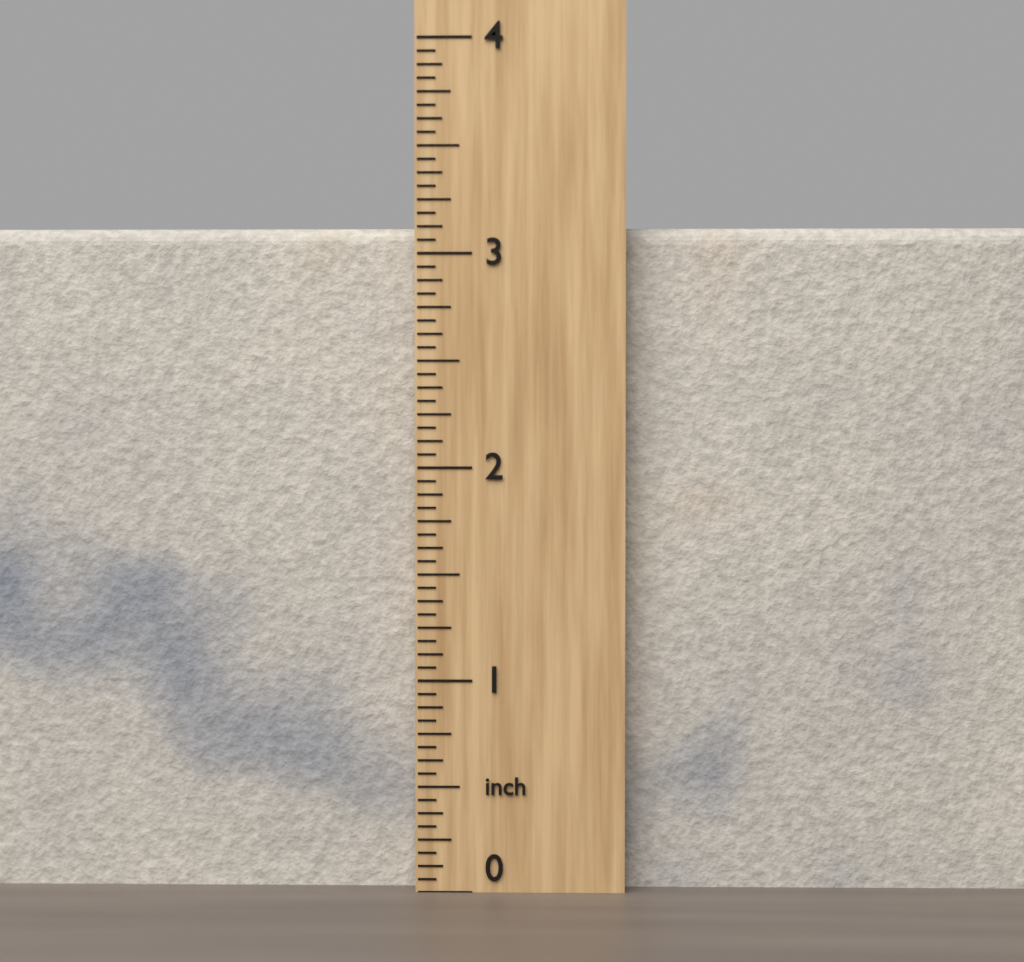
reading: 3.1250 inch
